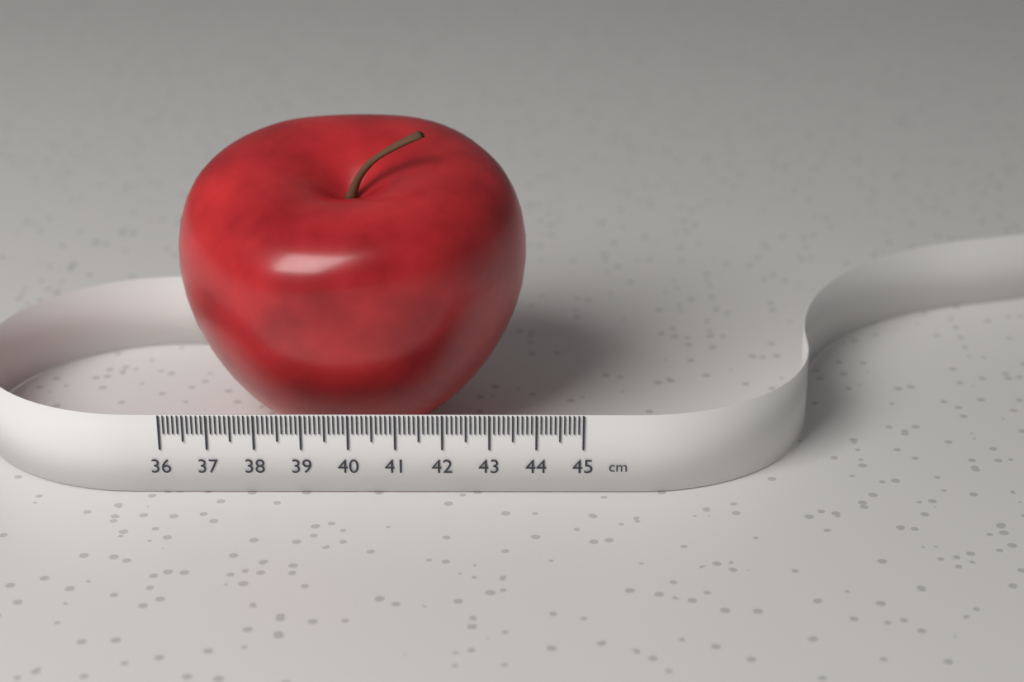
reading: 43.8 cm
